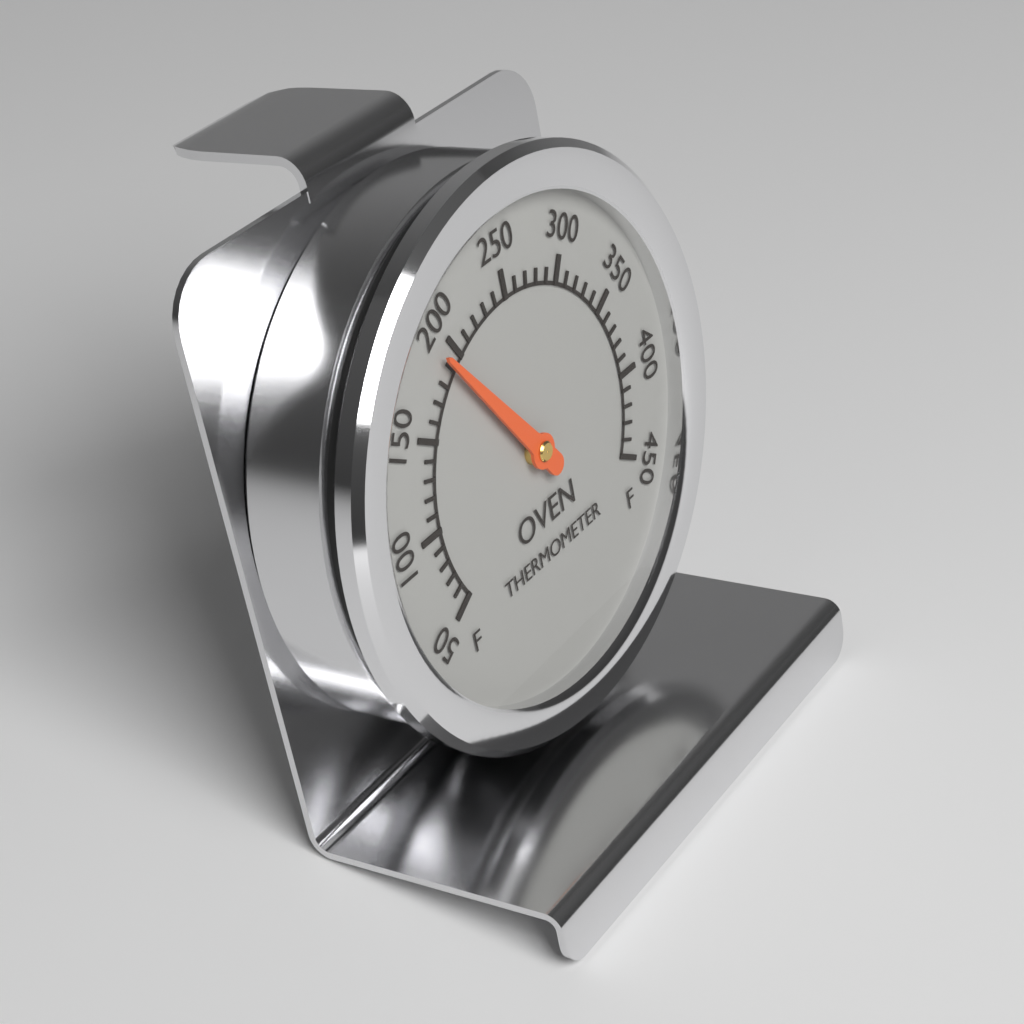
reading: 190 °F
